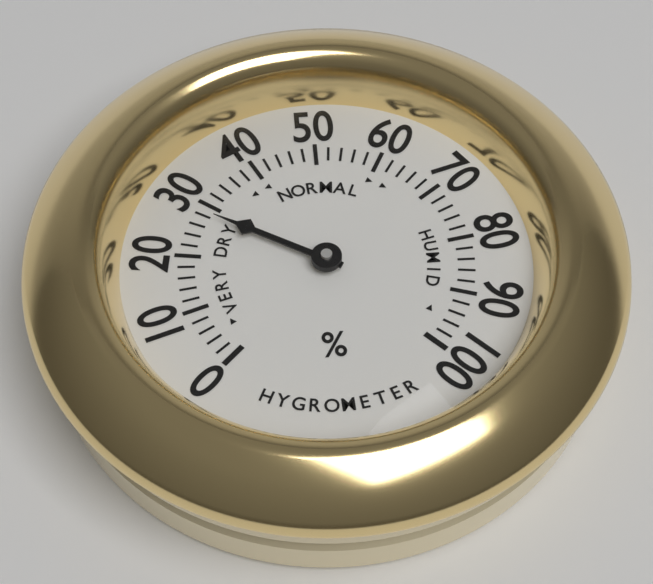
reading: 28 %
